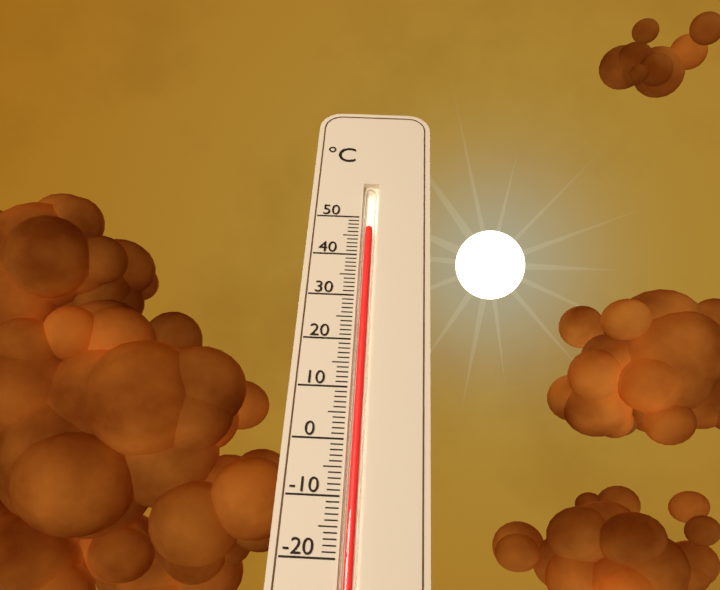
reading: 47 °C
